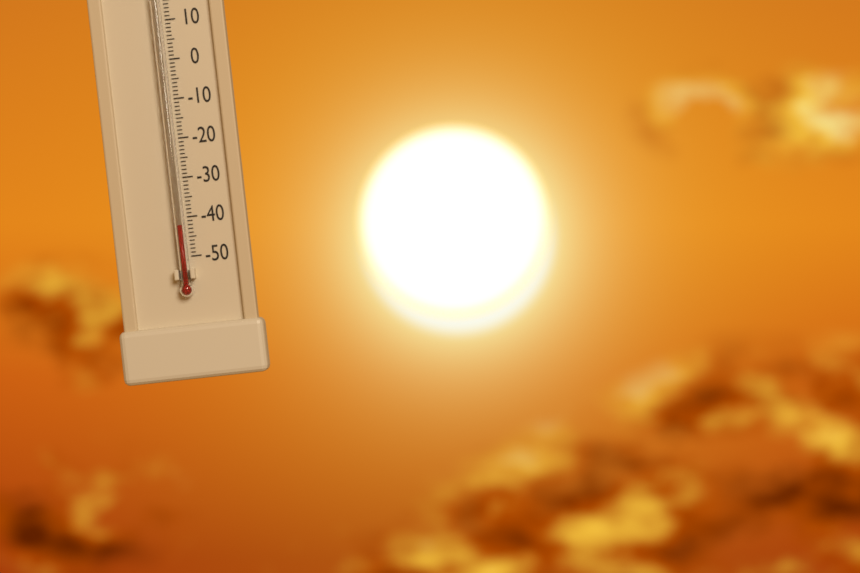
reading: -42 °C
